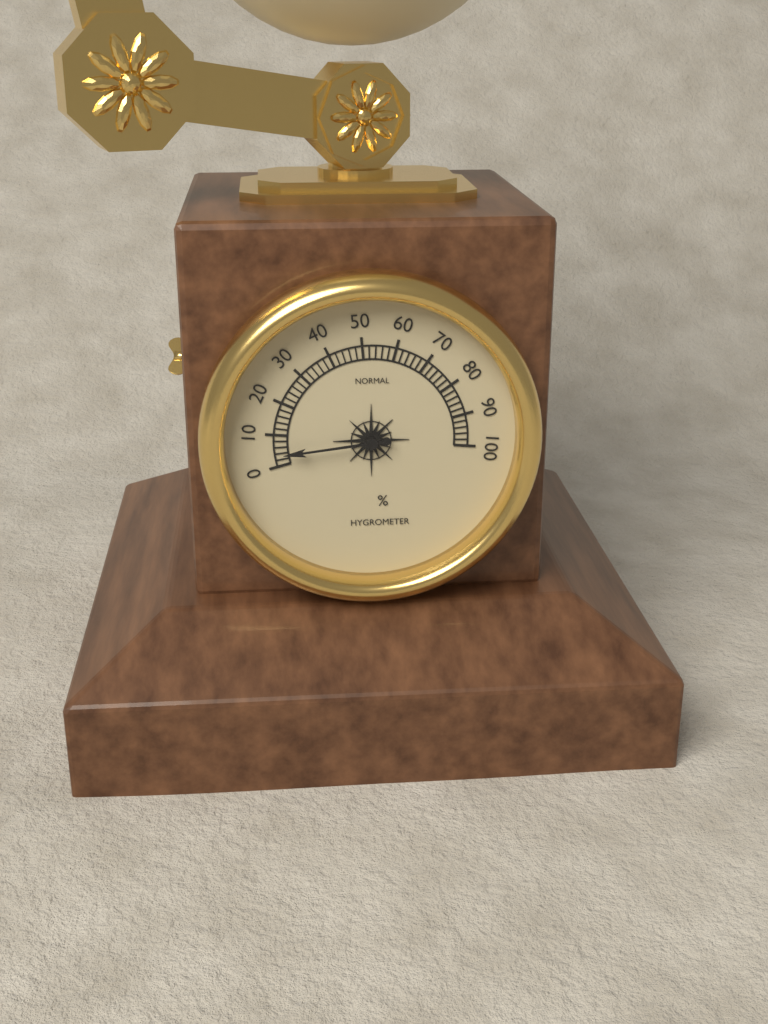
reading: 4 %
